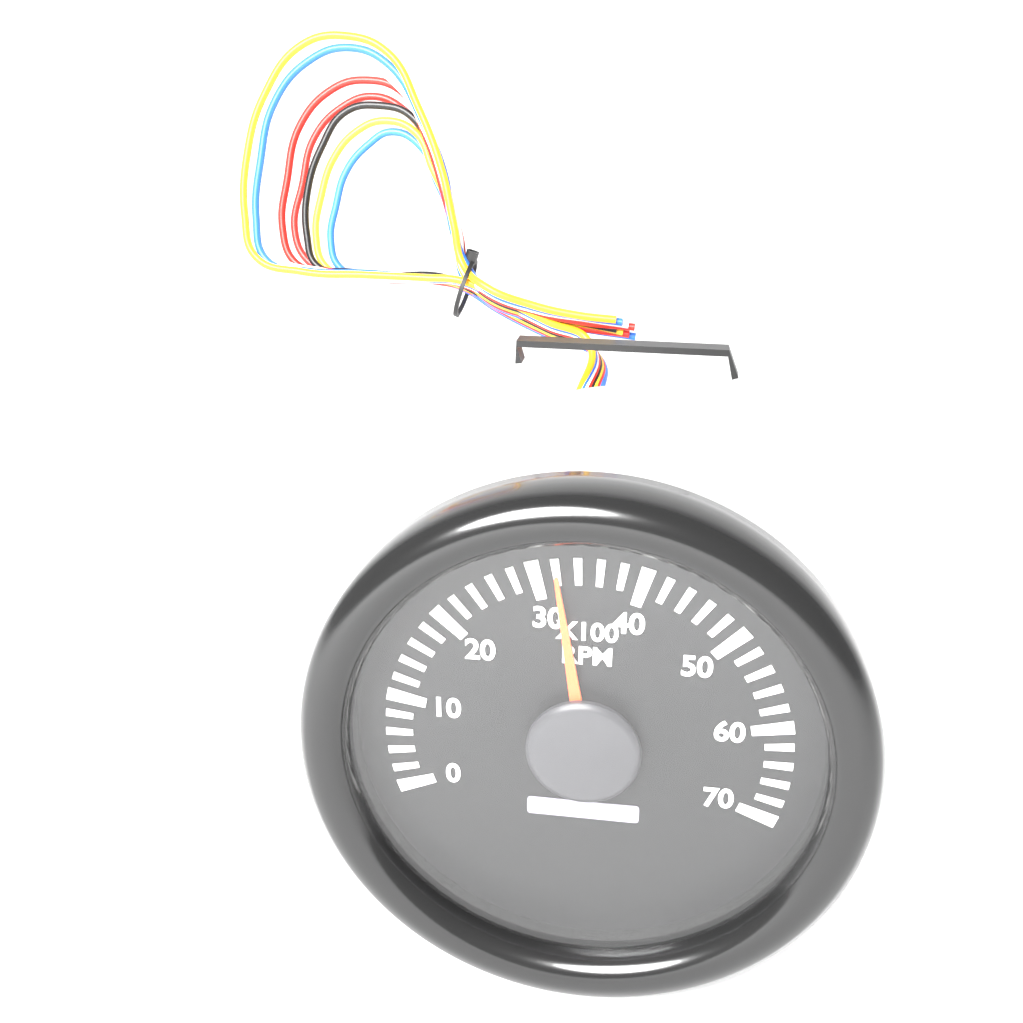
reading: 32 x100 RPM
